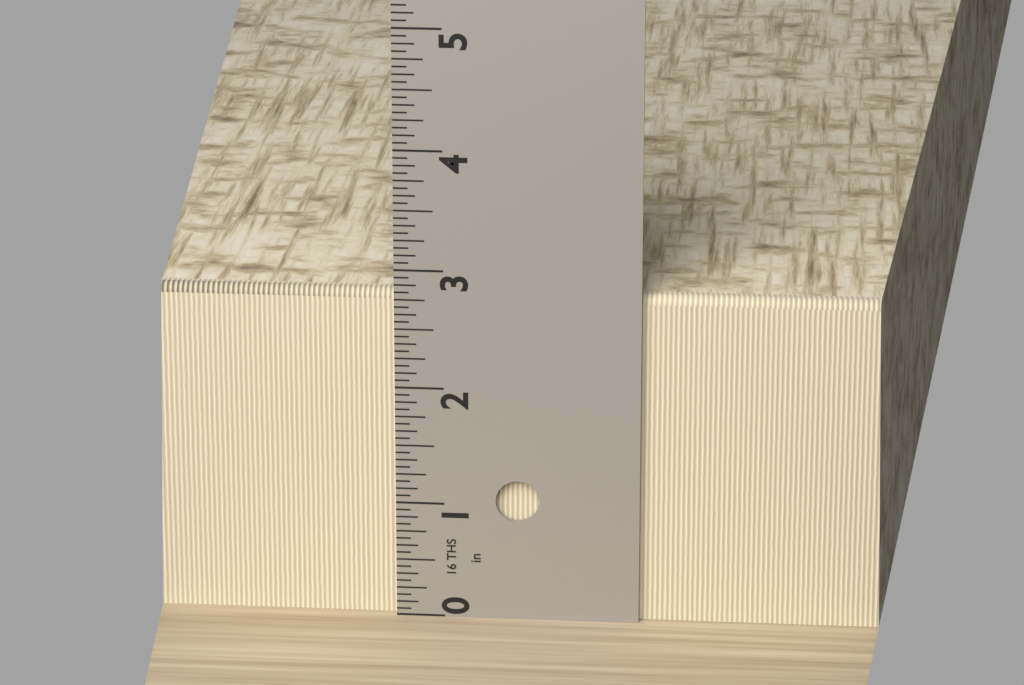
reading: 2.8125 in
